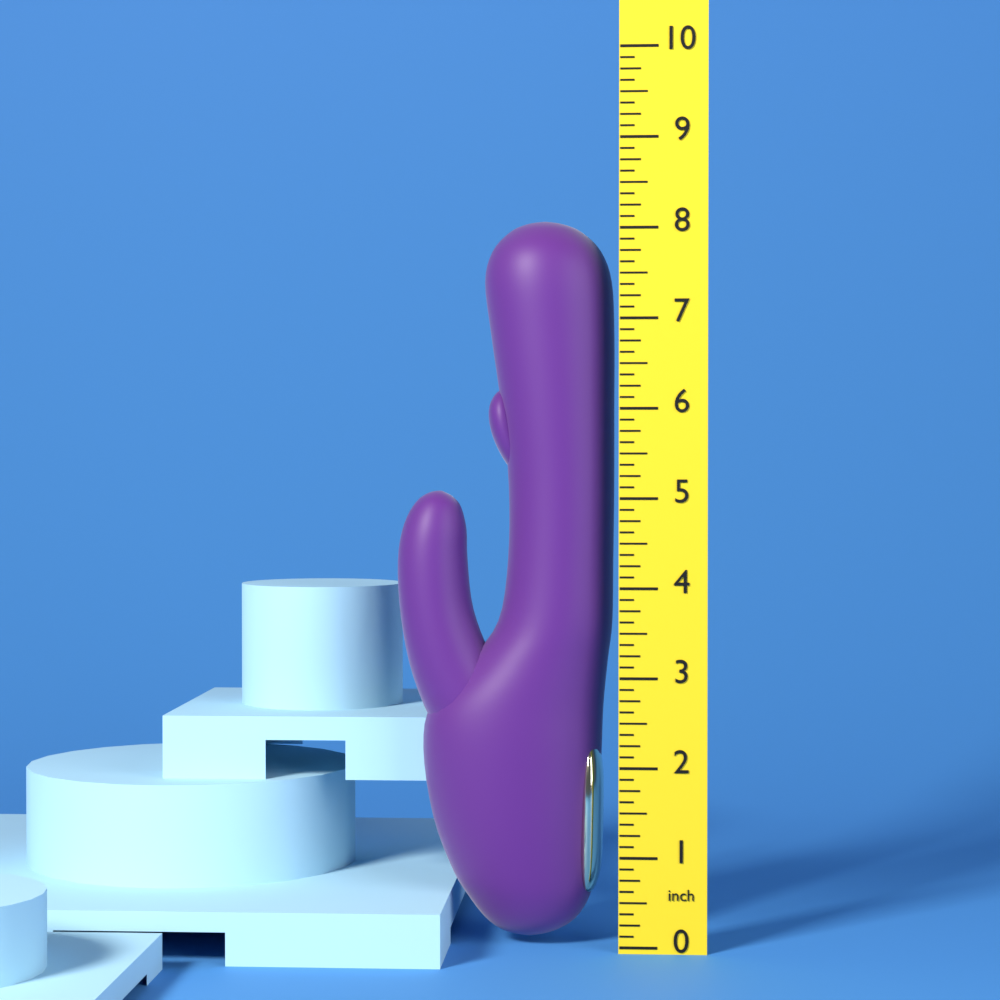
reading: 8.125 inch
